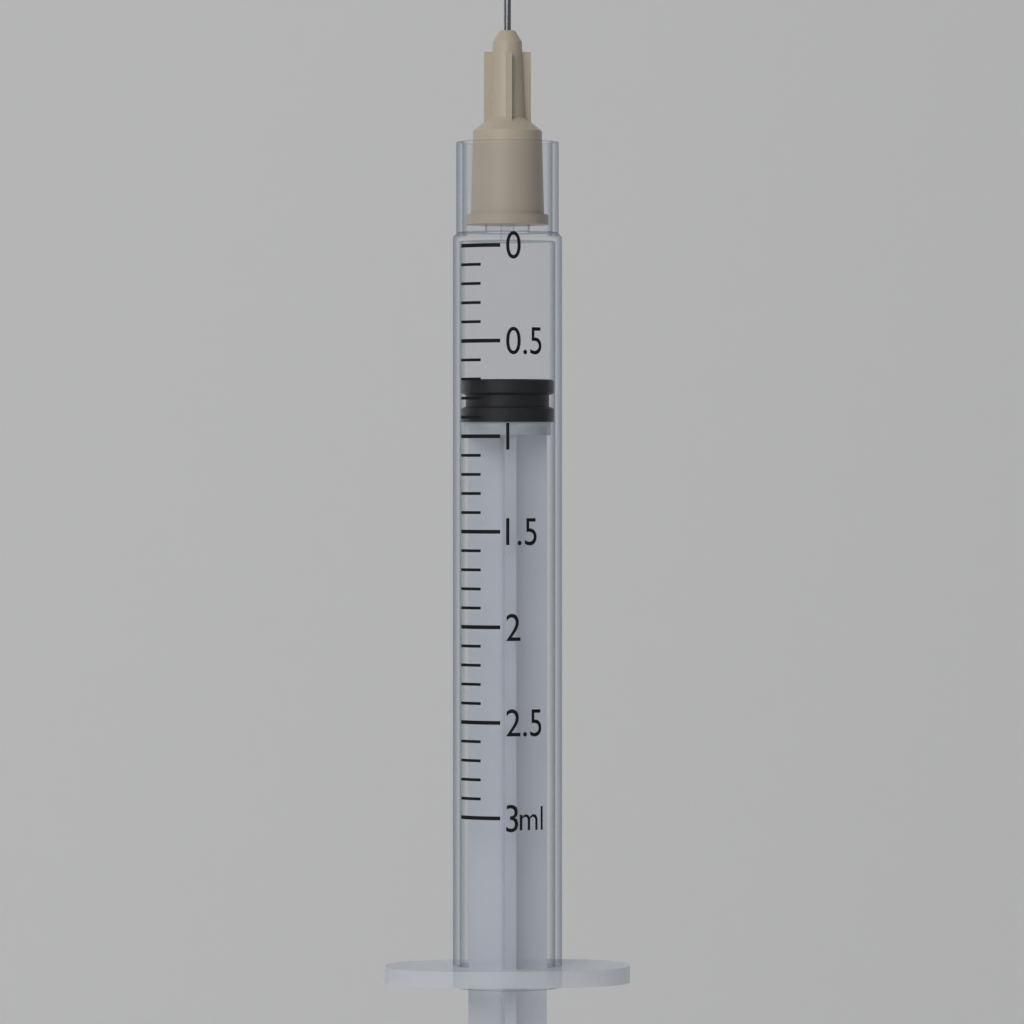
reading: 0.7 ml
